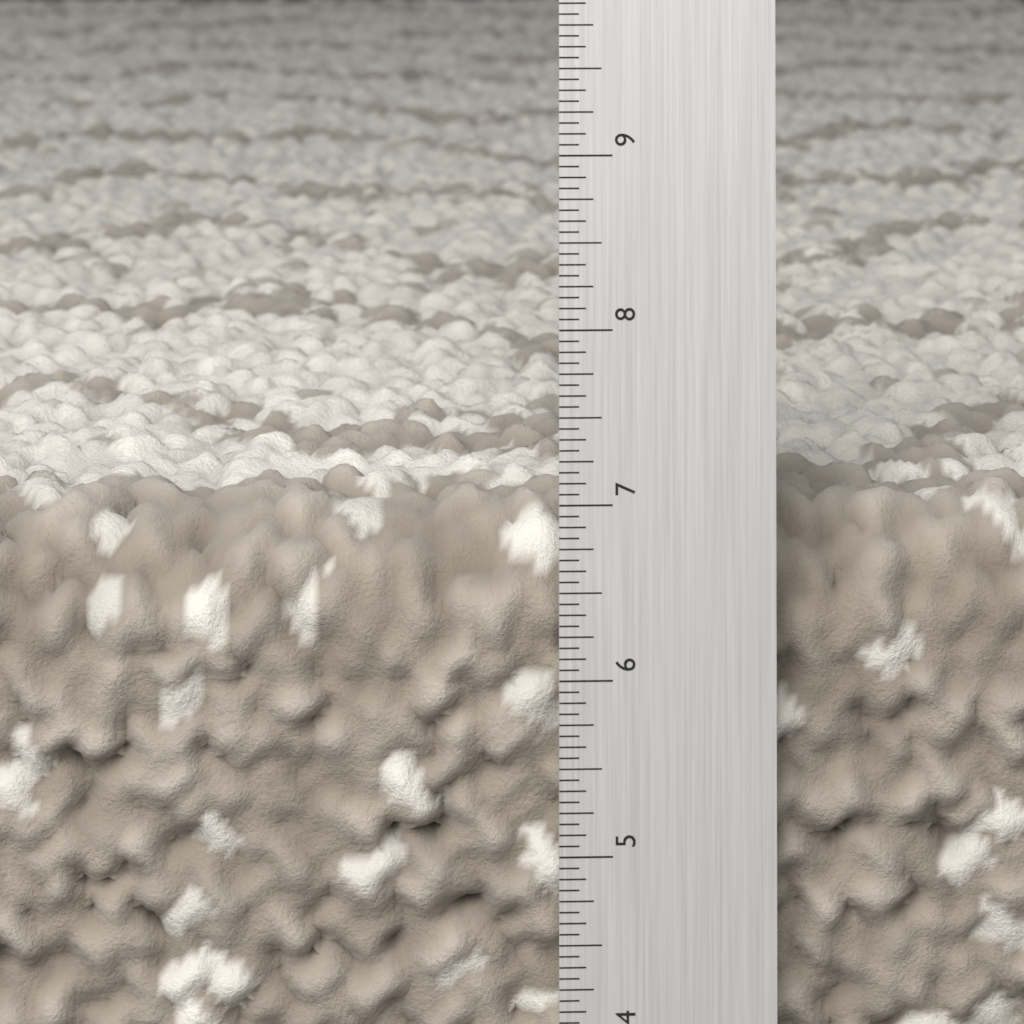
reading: 6.9375 in
